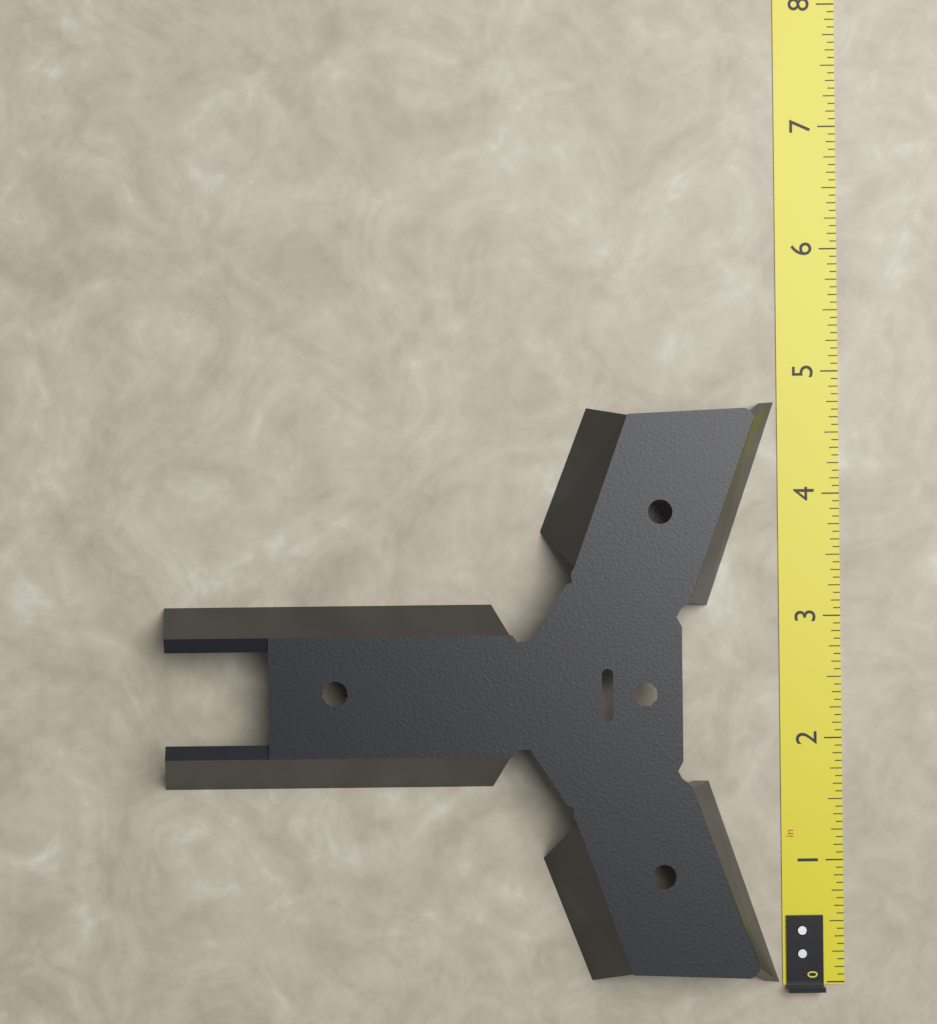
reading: 4.7500 in
